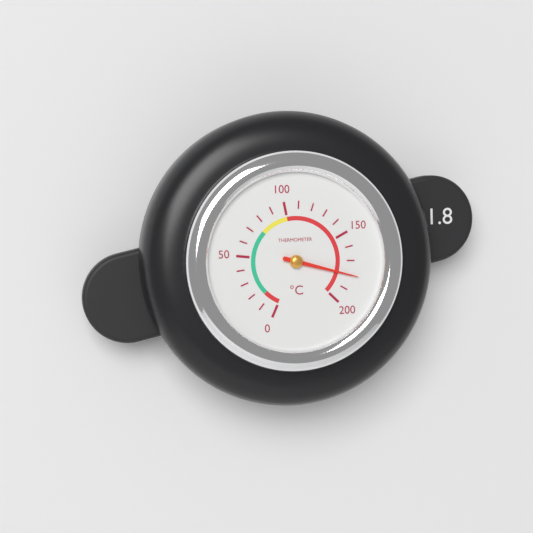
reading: 180 °C
